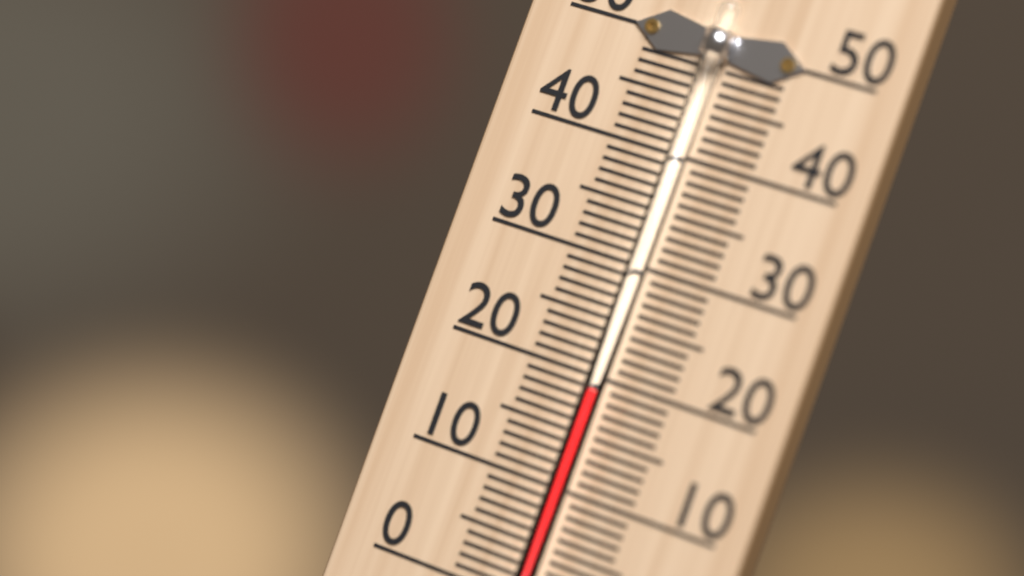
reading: 19 °C
